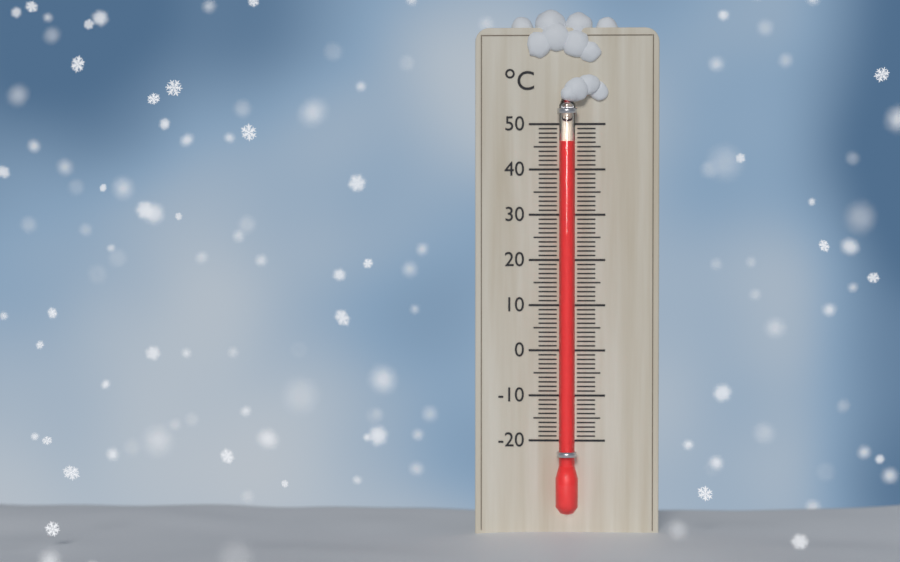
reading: 46 °C
